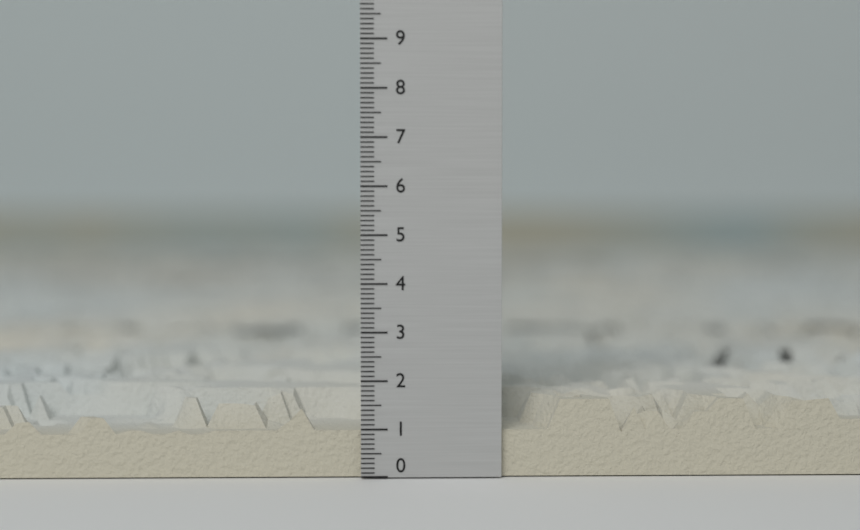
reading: 1.6 (no unit)
